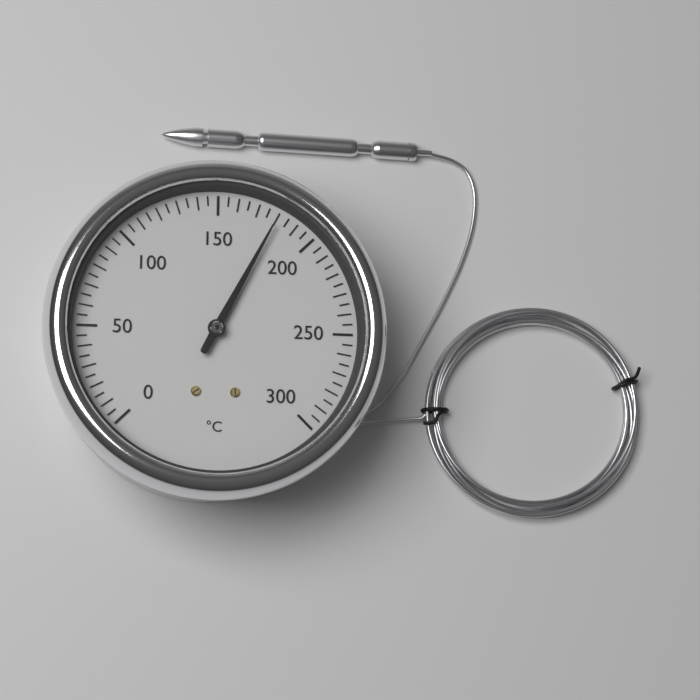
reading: 180 °C
